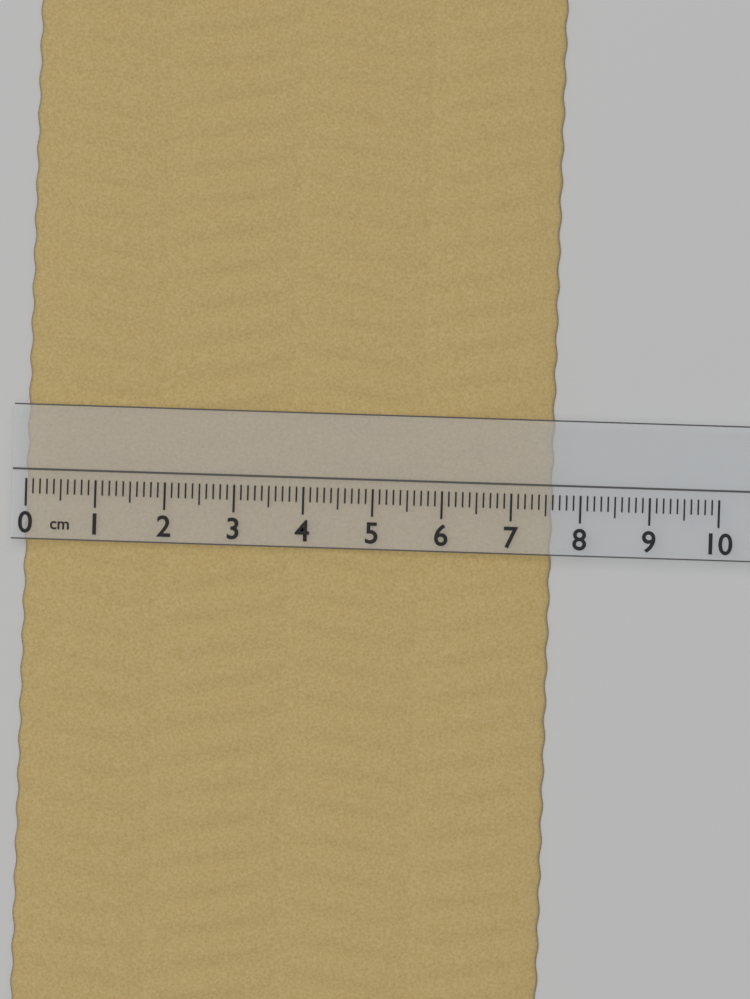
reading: 7.6 cm
